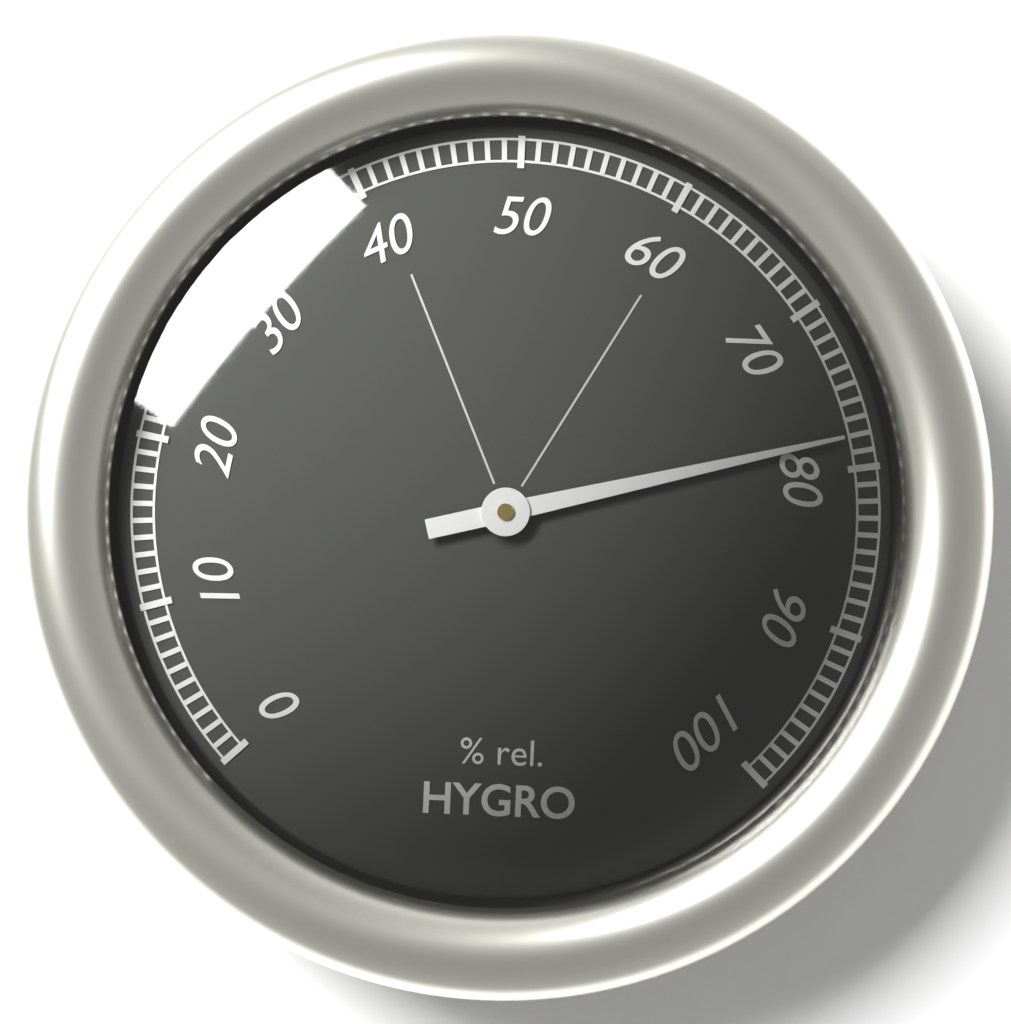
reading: 78 %
